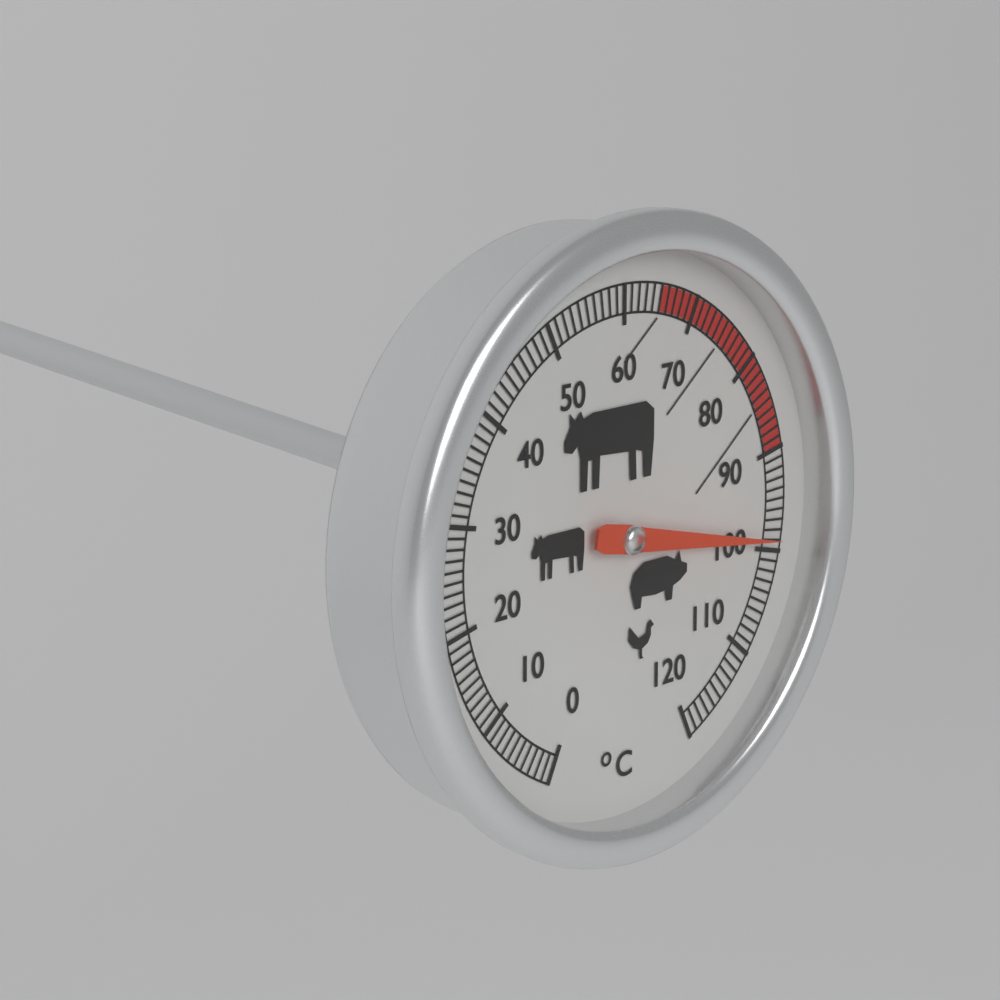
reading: 99 °C
